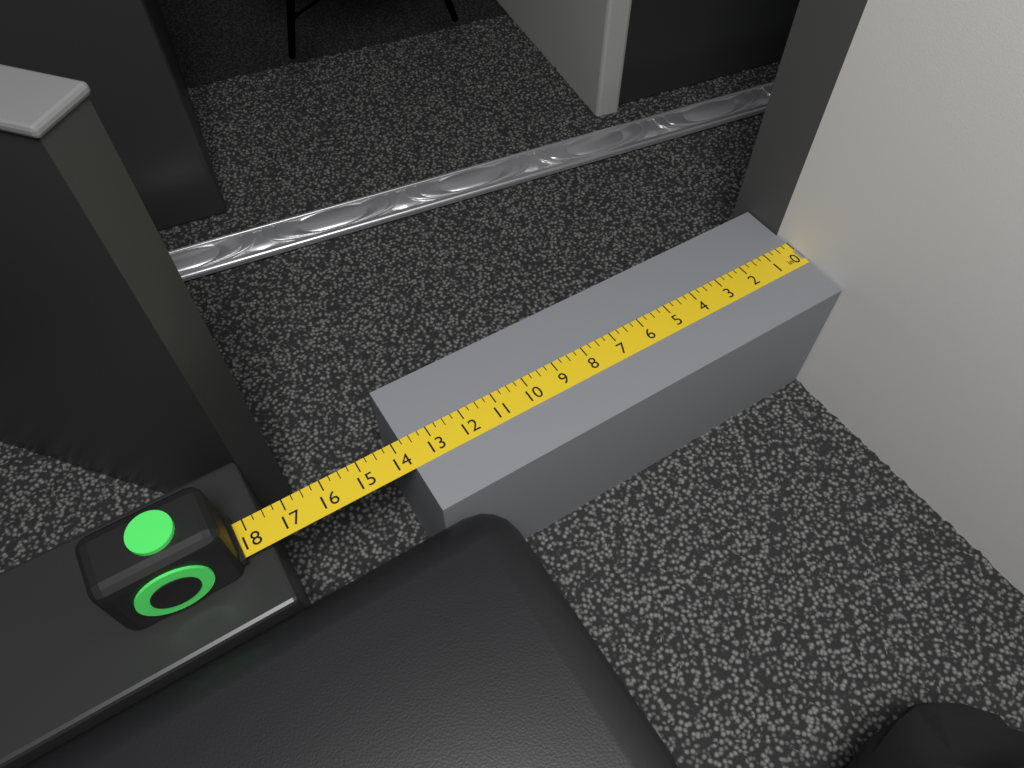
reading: 13.75 in
